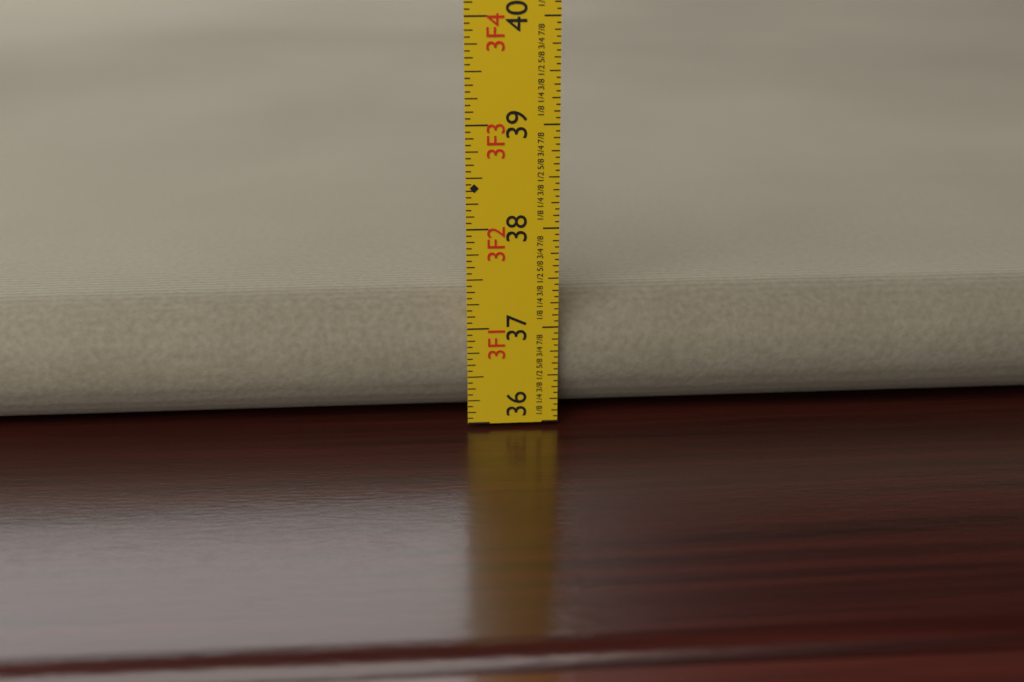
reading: 37.2500 in
